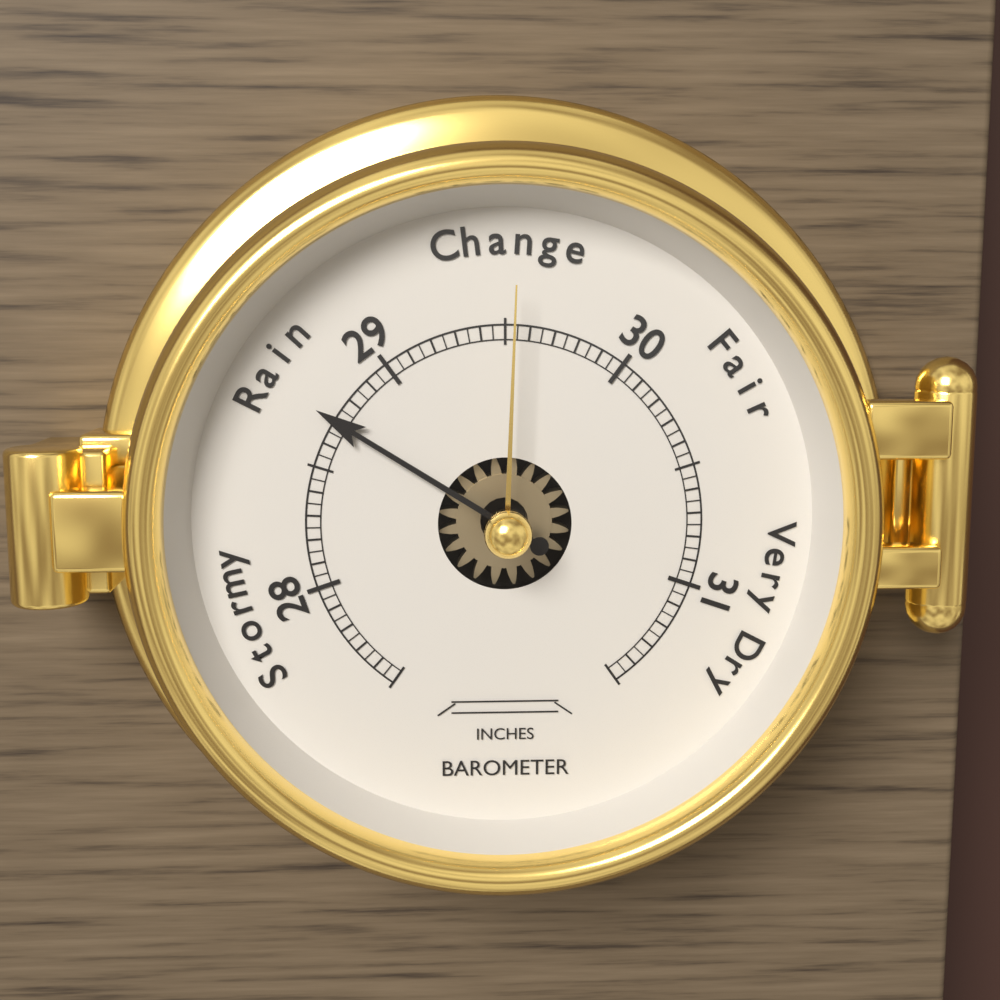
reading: 28.70 inches
